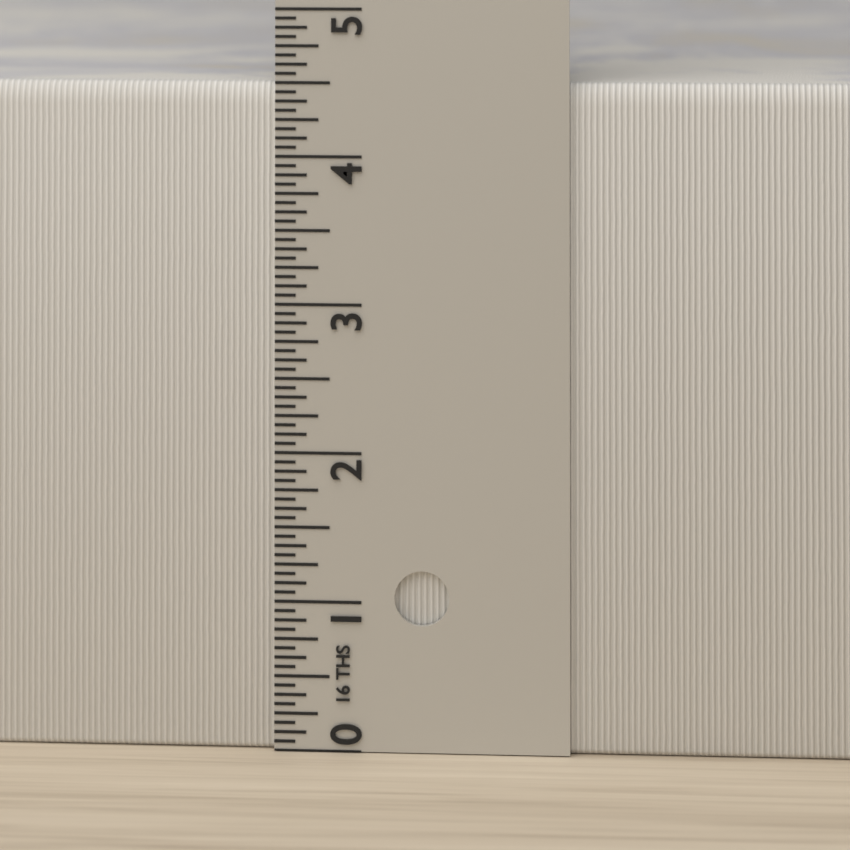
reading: 4.5000 in
